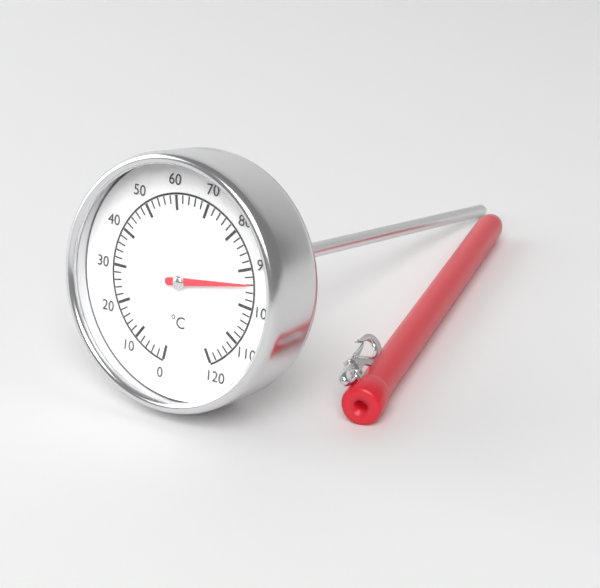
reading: 94 °C
